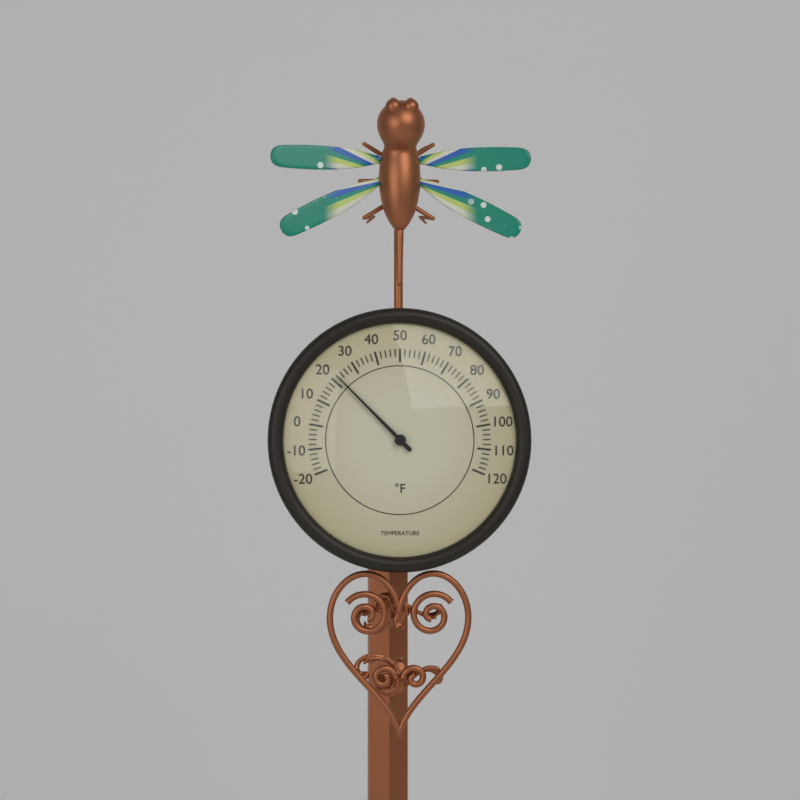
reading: 22 °F
